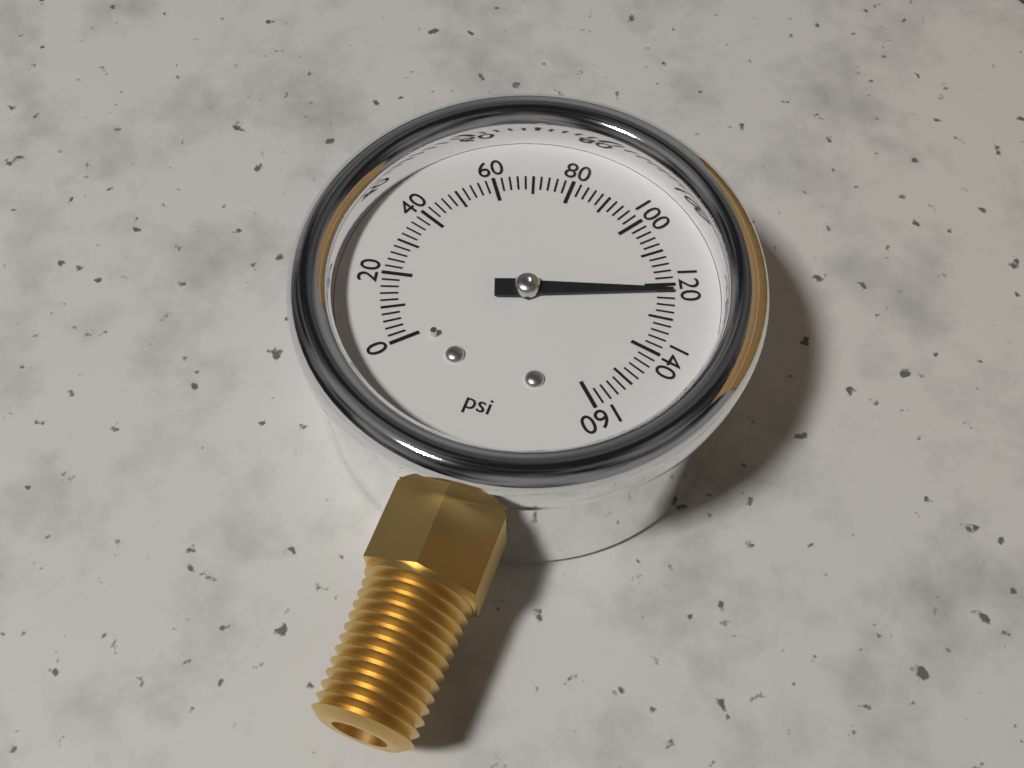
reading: 122 psi
